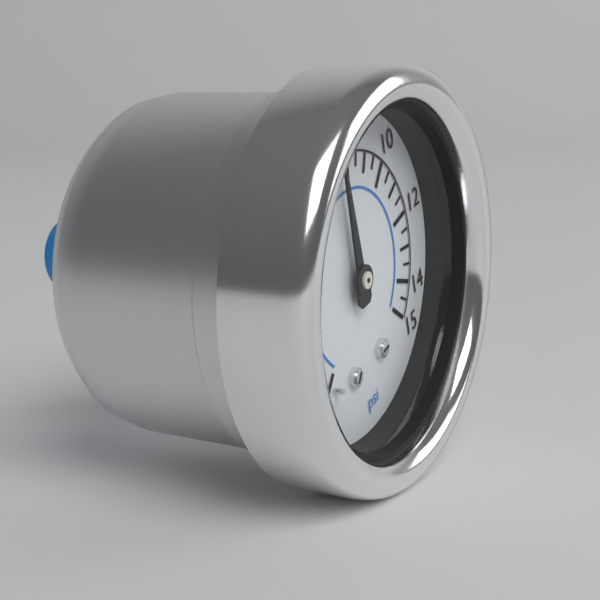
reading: 7.5 psi
